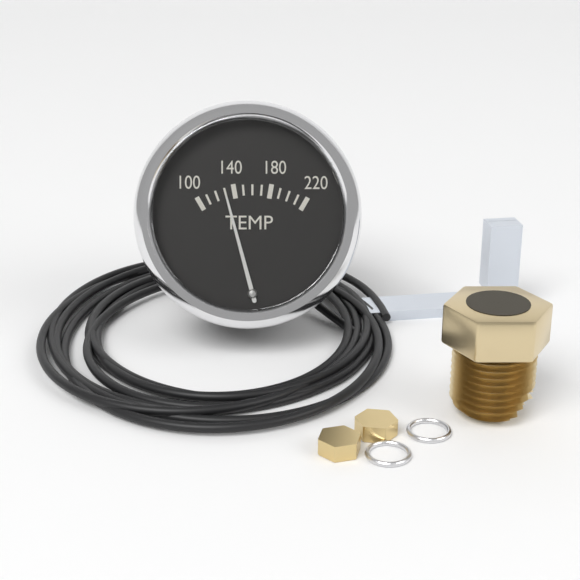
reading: 130 (no unit)
